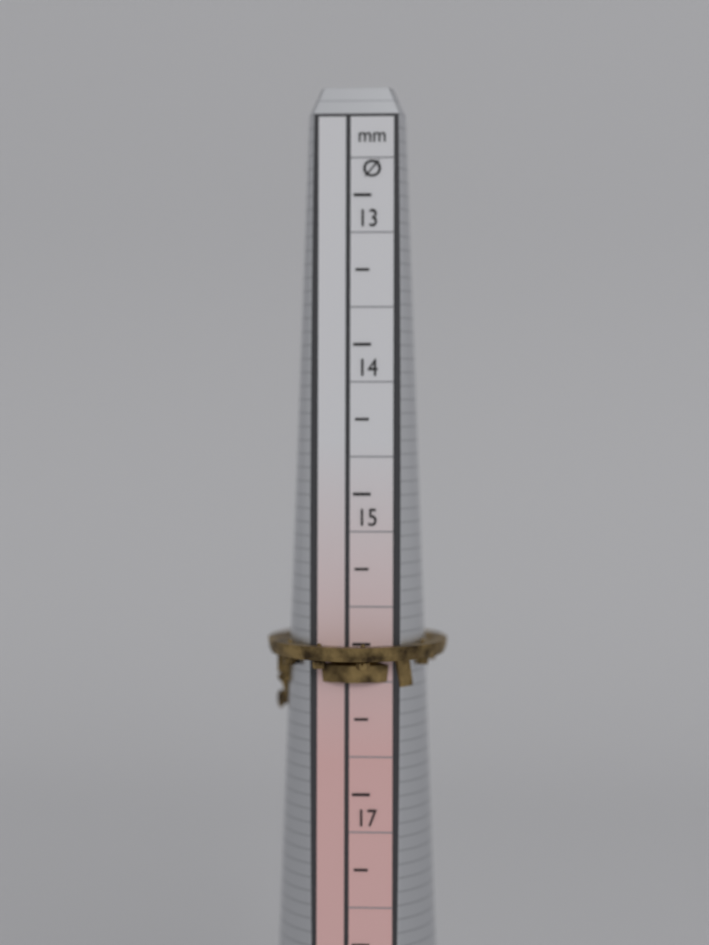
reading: 16.5 mm
